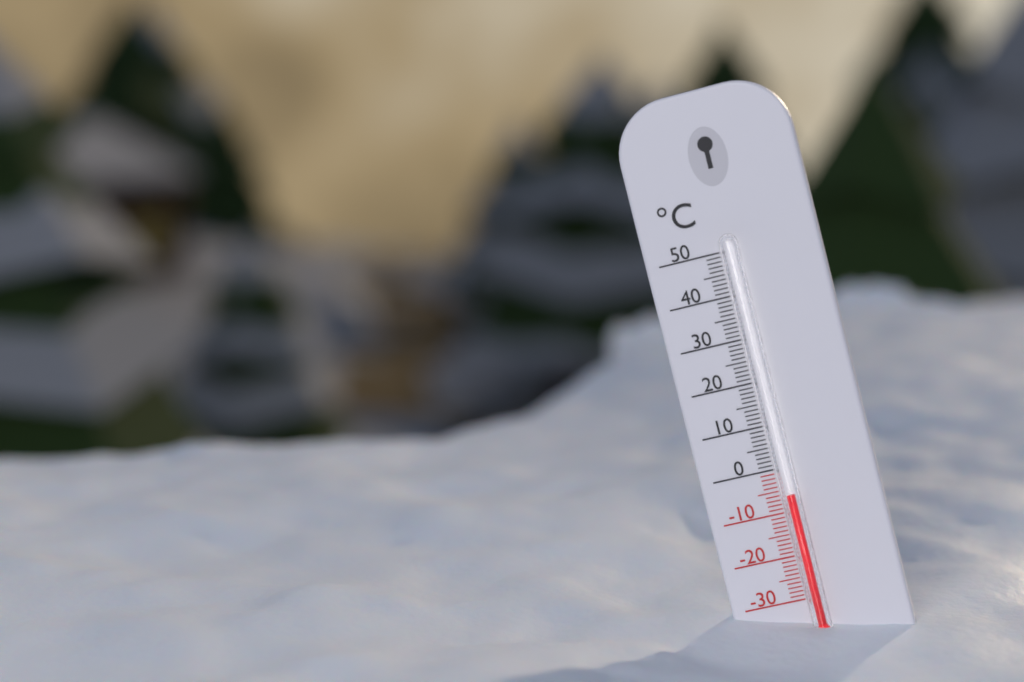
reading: -6 °C
